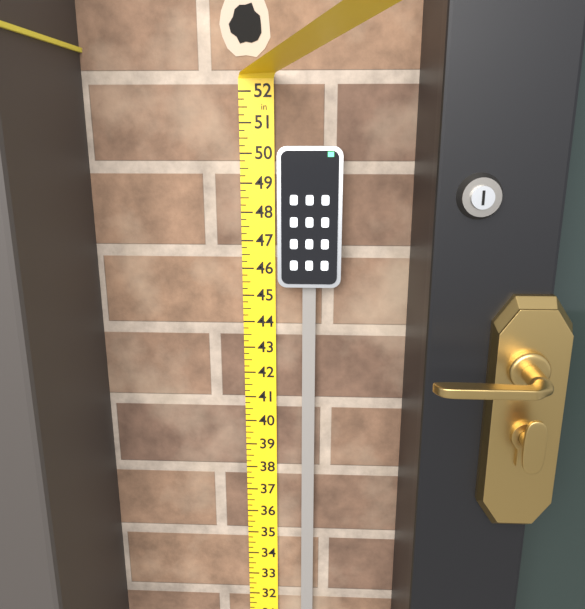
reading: 50.25 in
